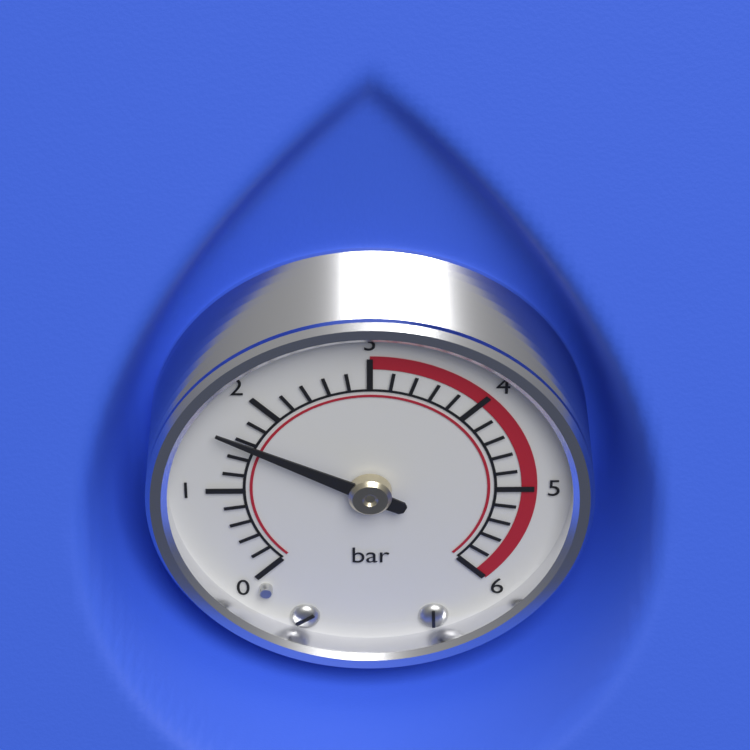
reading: 1.6 bar
